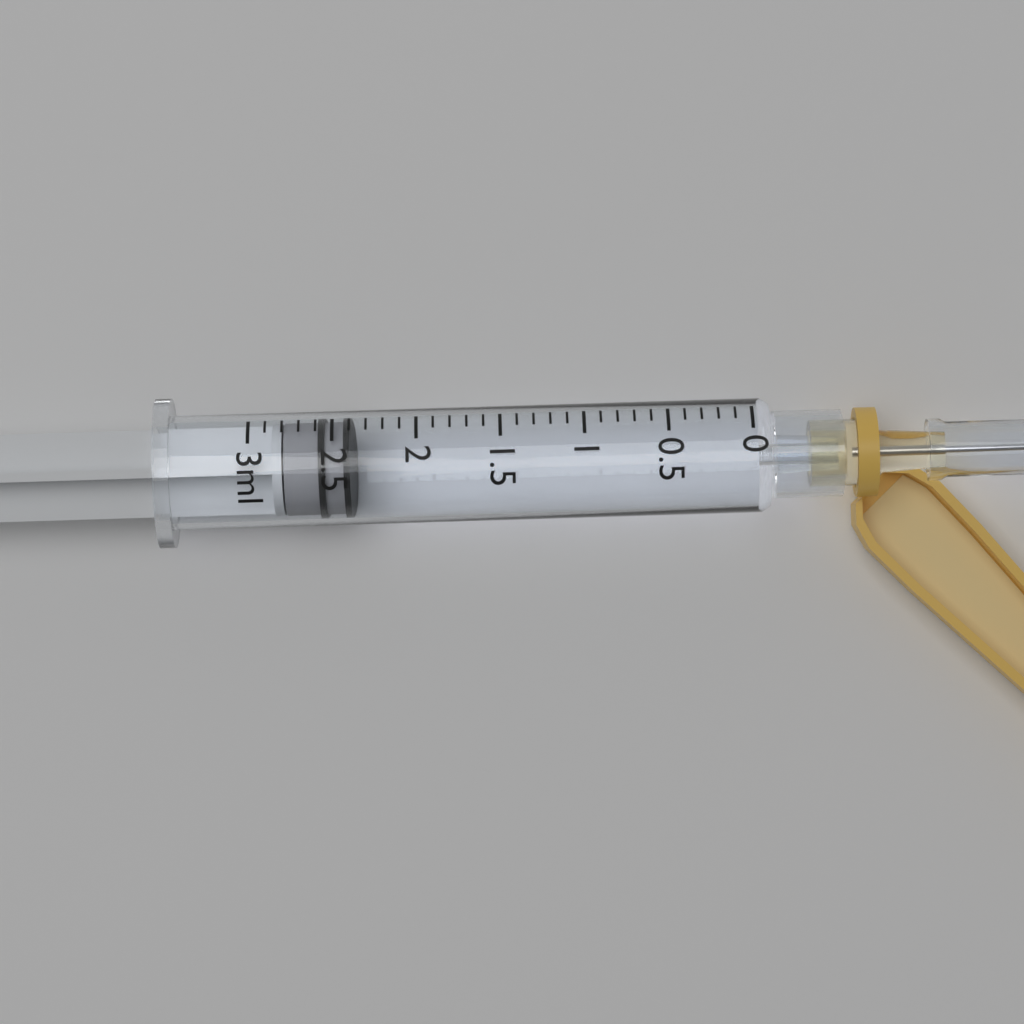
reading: 2.4 ml
